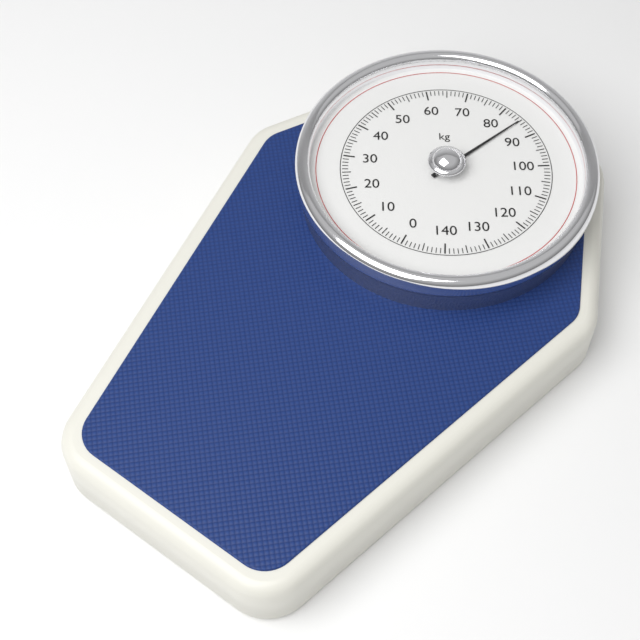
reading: 85 kg
